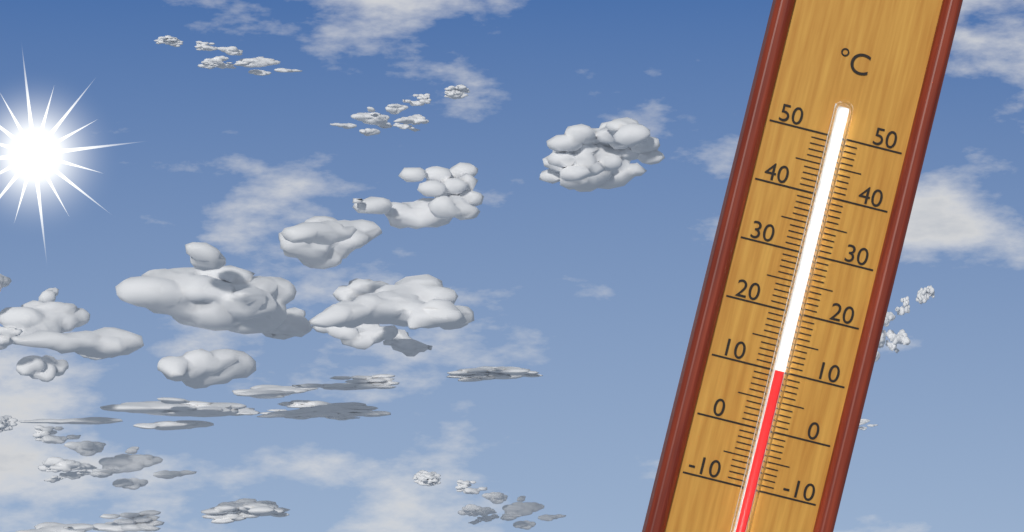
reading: 10 °C
